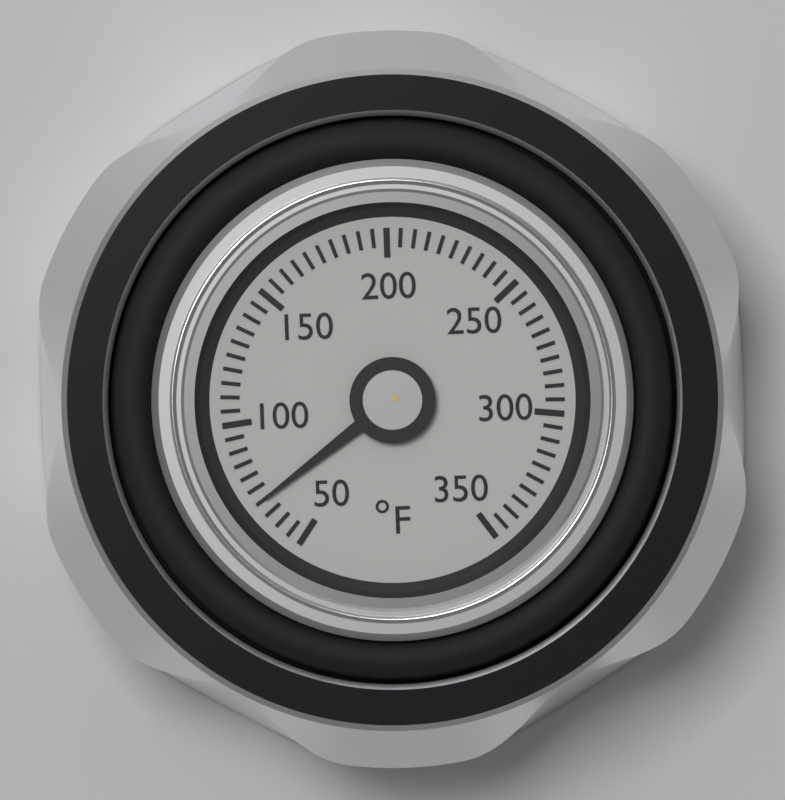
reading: 70 °F
